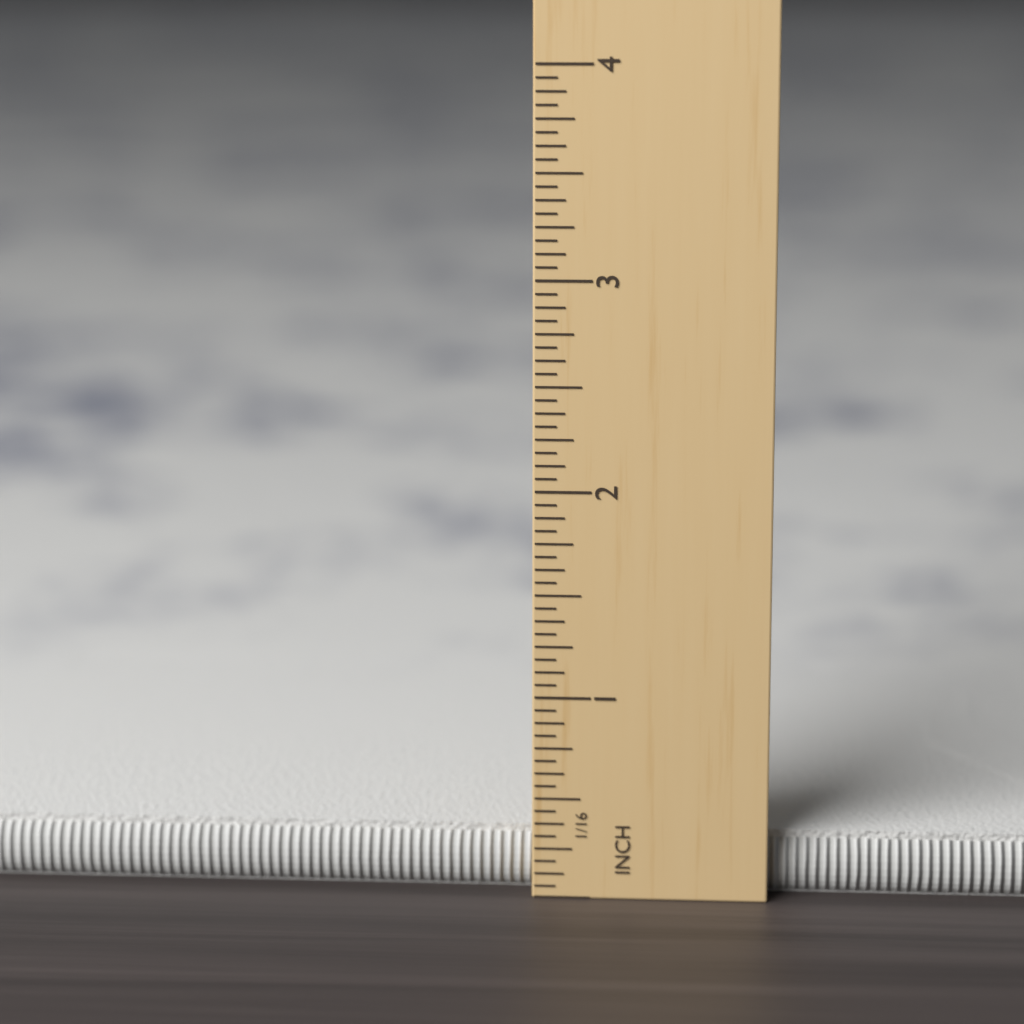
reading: 0.3125 in
